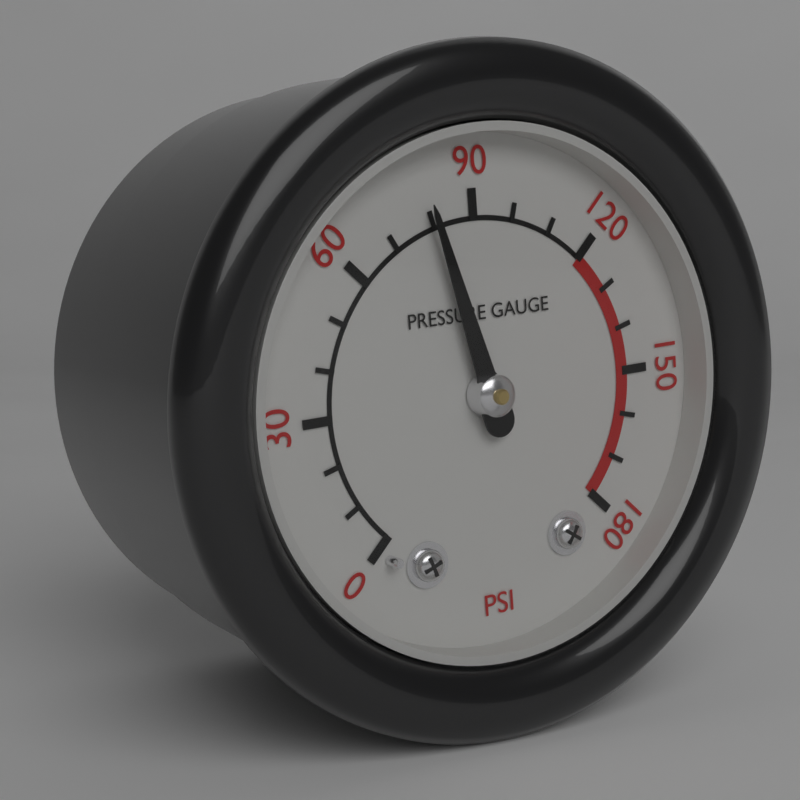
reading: 80 psi
